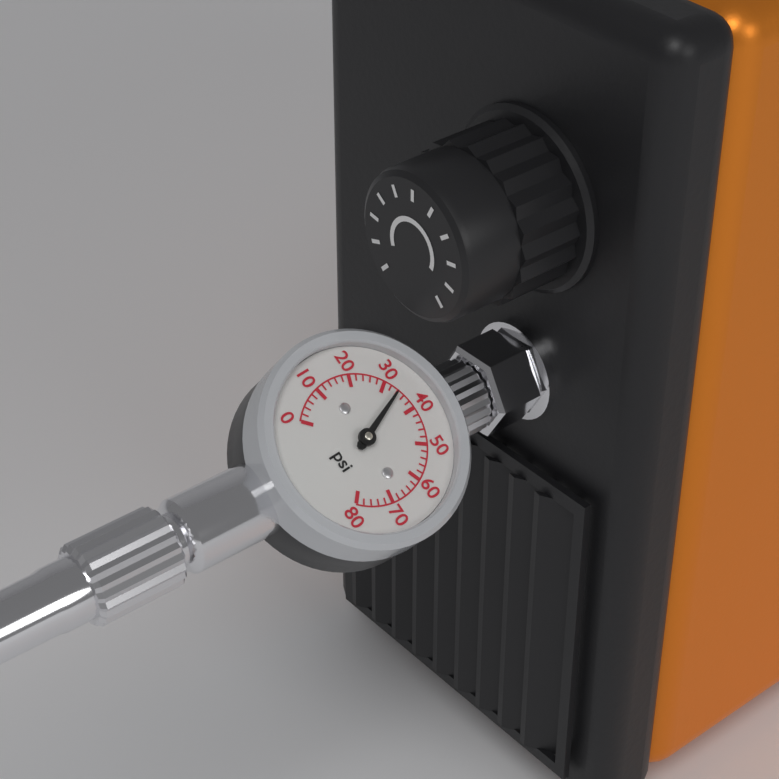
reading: 34 psi
